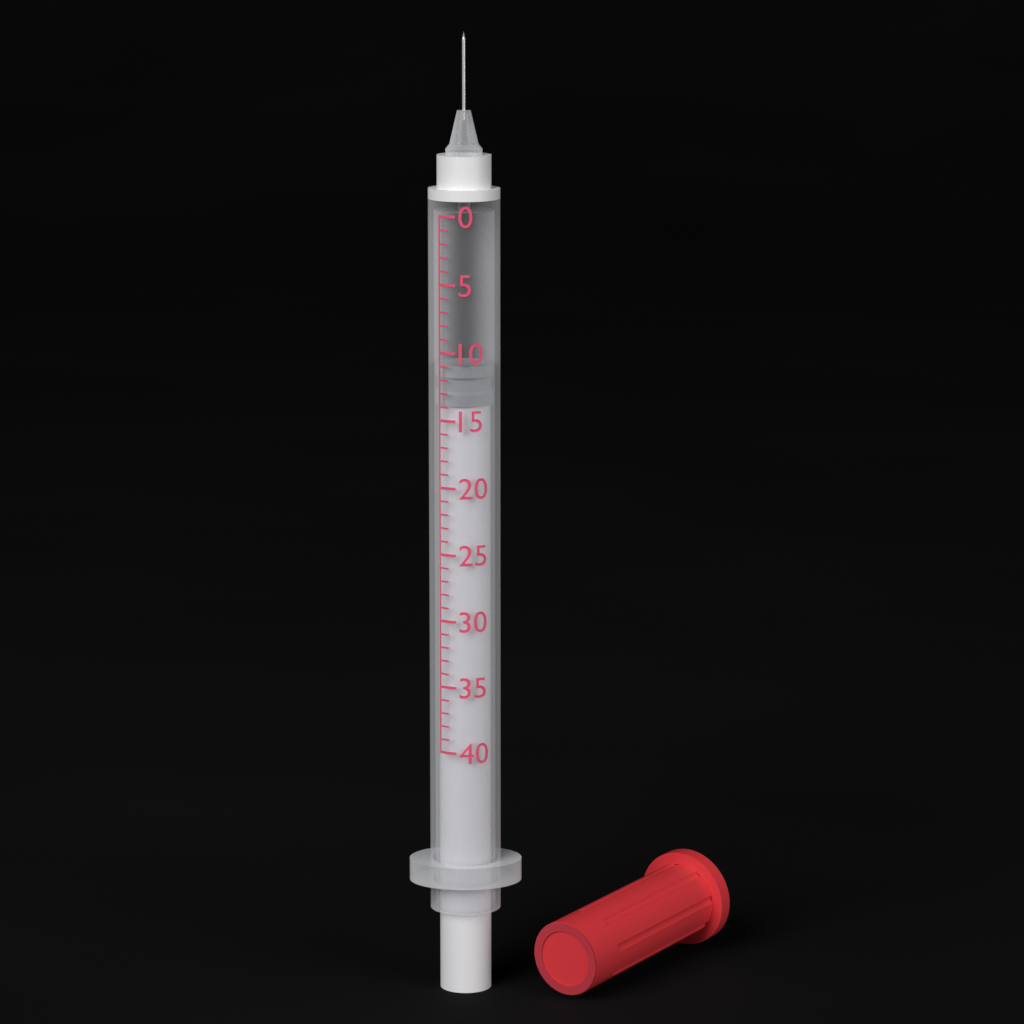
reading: 11 (no unit)
